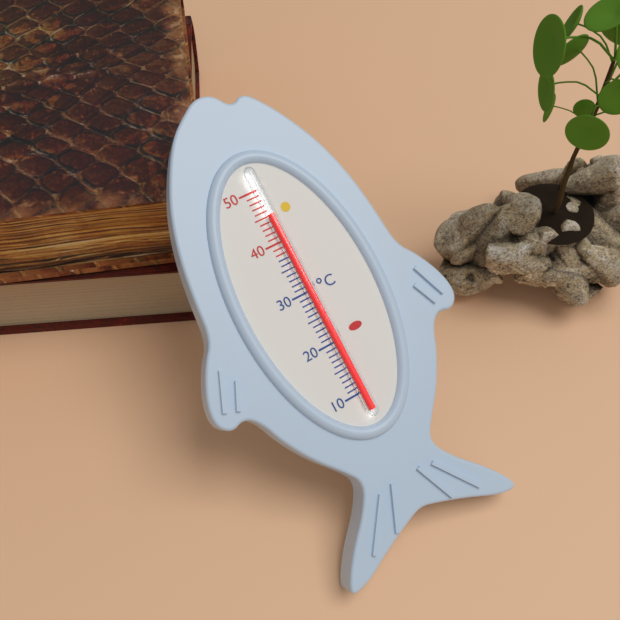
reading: 45 °C
